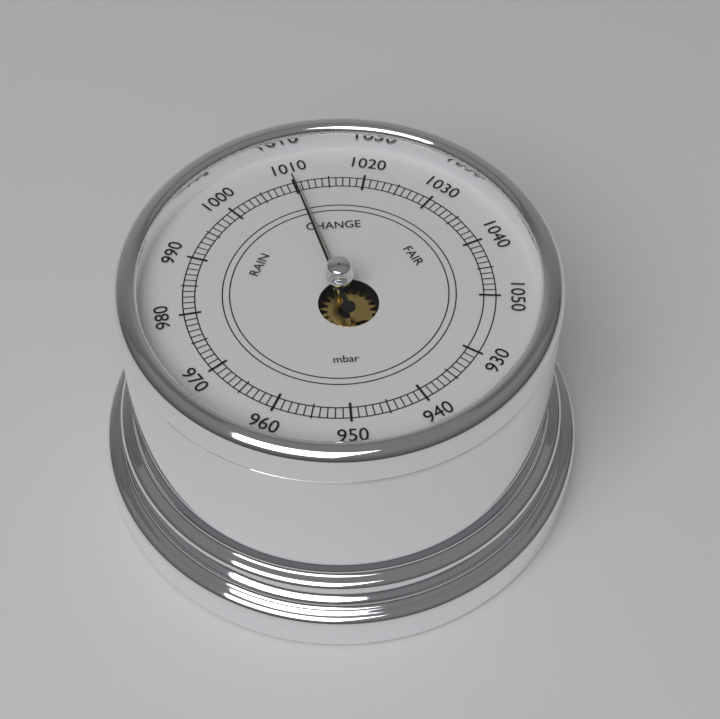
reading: 1010 mbar
